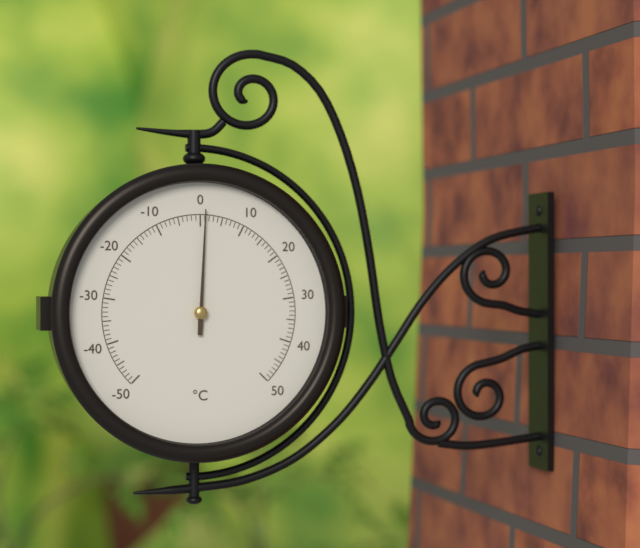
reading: 1 °C
